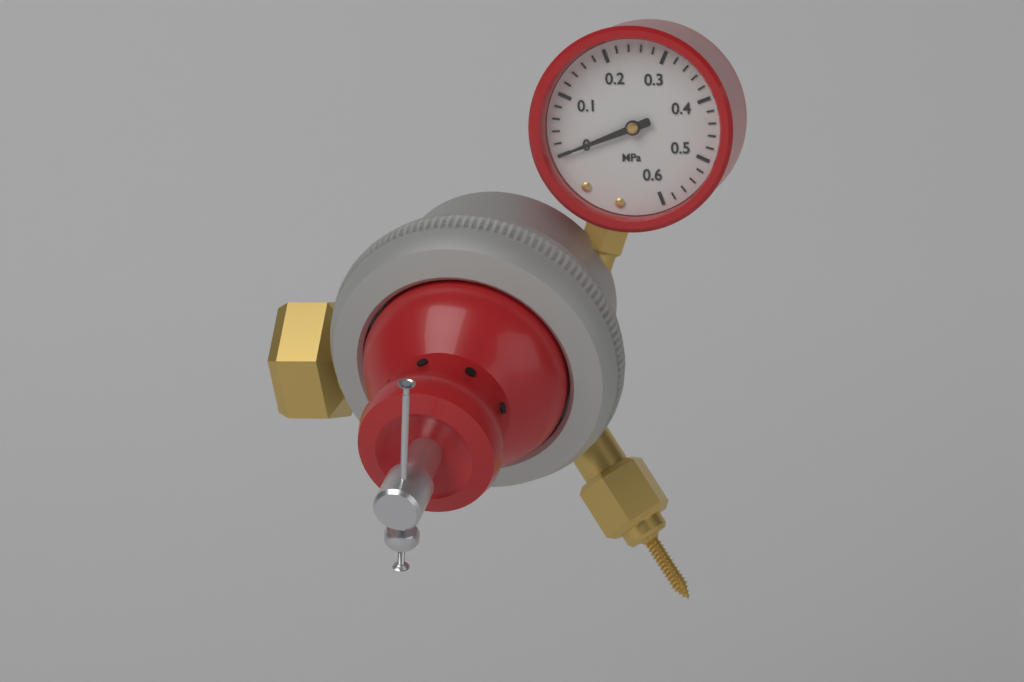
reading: 0.00 MPa
